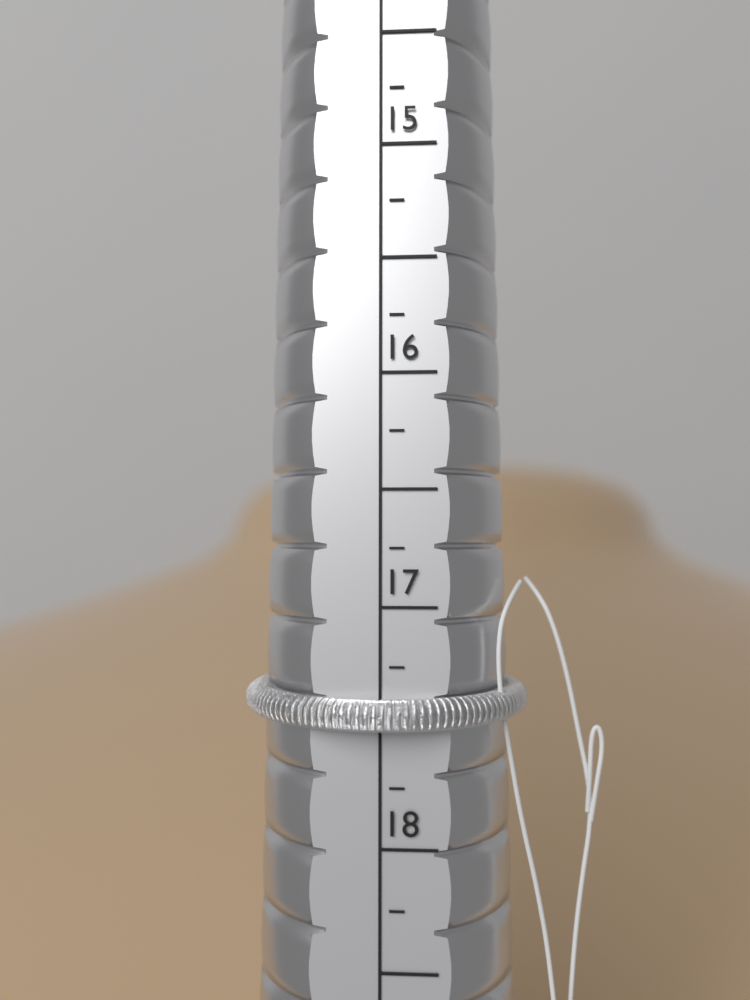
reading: 17.50 (no unit)
